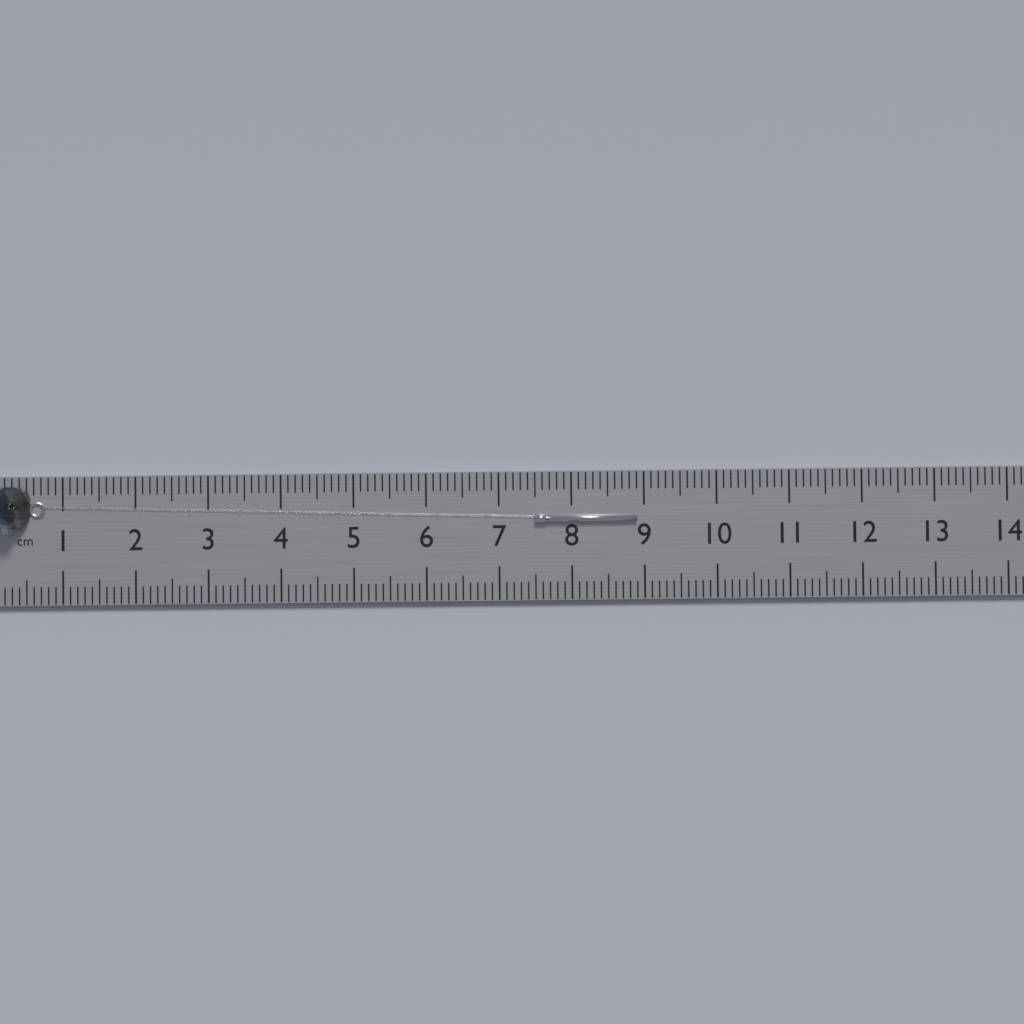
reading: 8.9 cm
